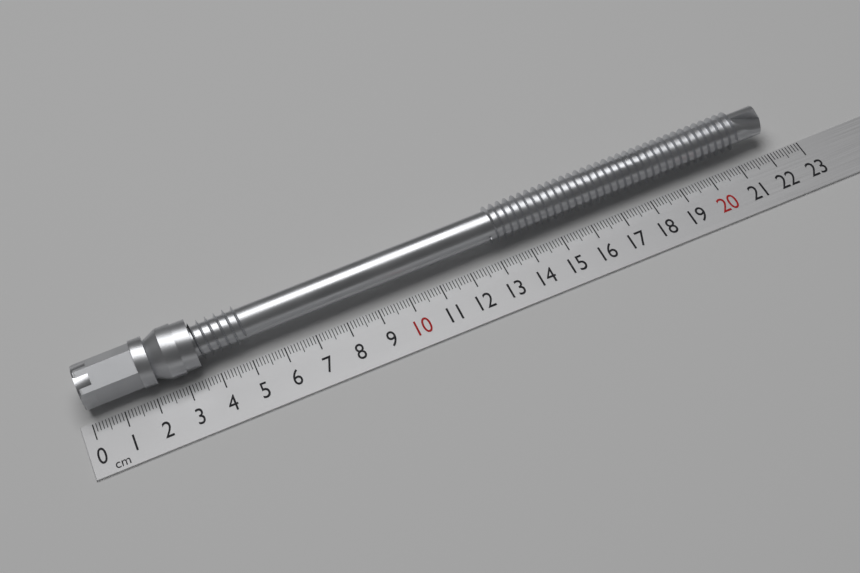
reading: 22.2 cm
